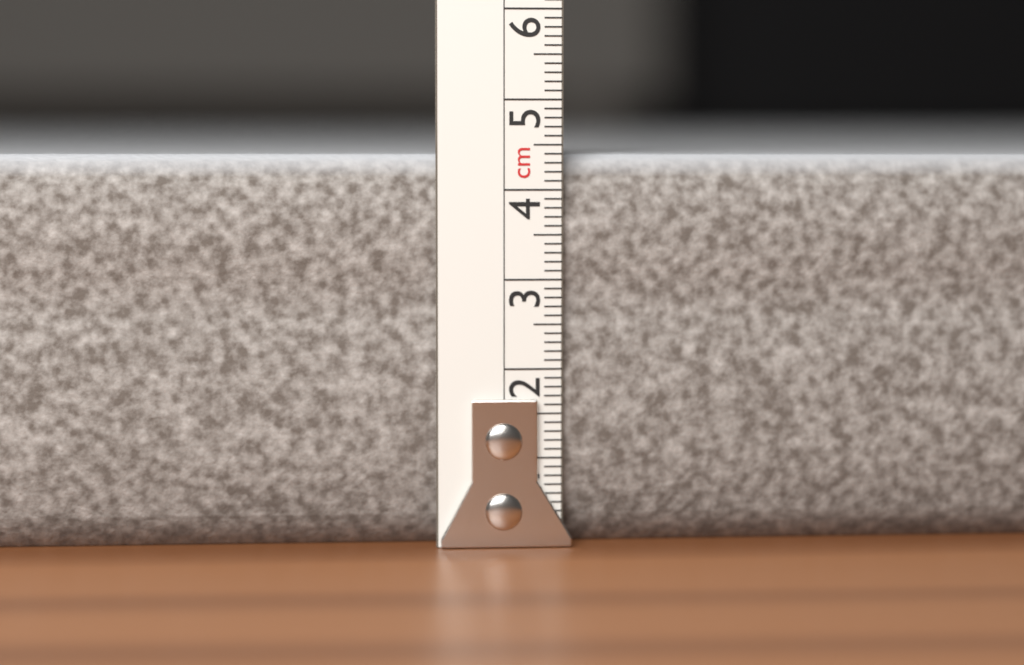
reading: 4.4 cm
